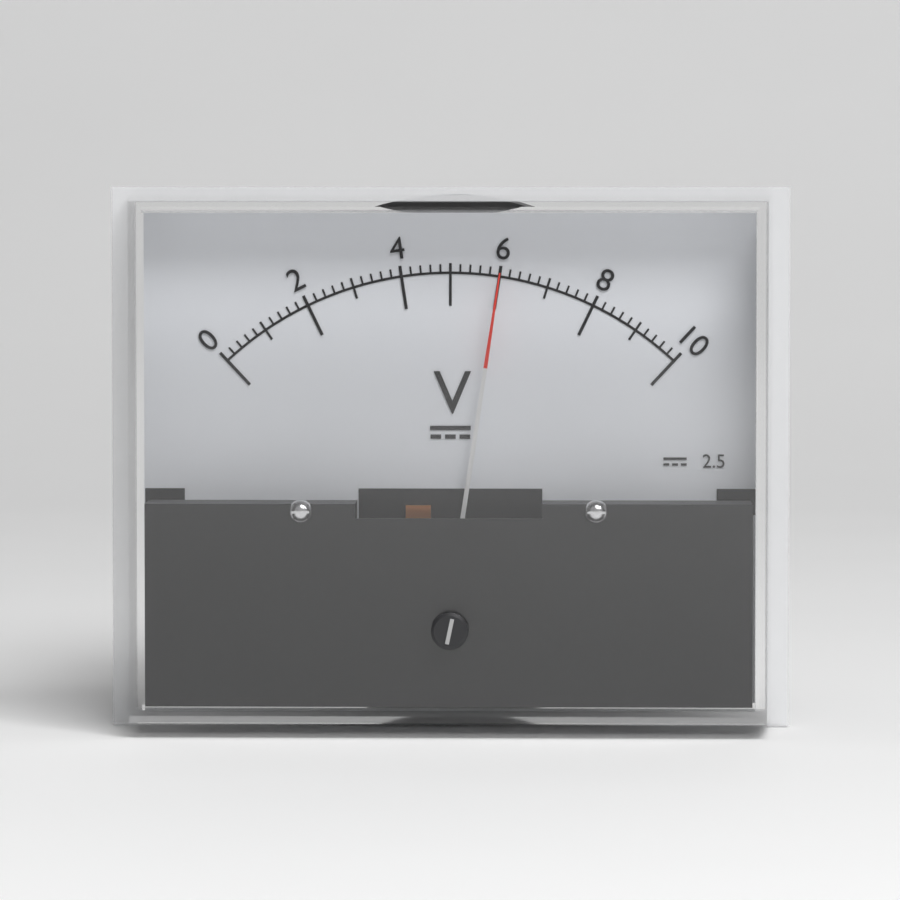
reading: 6.0 V
